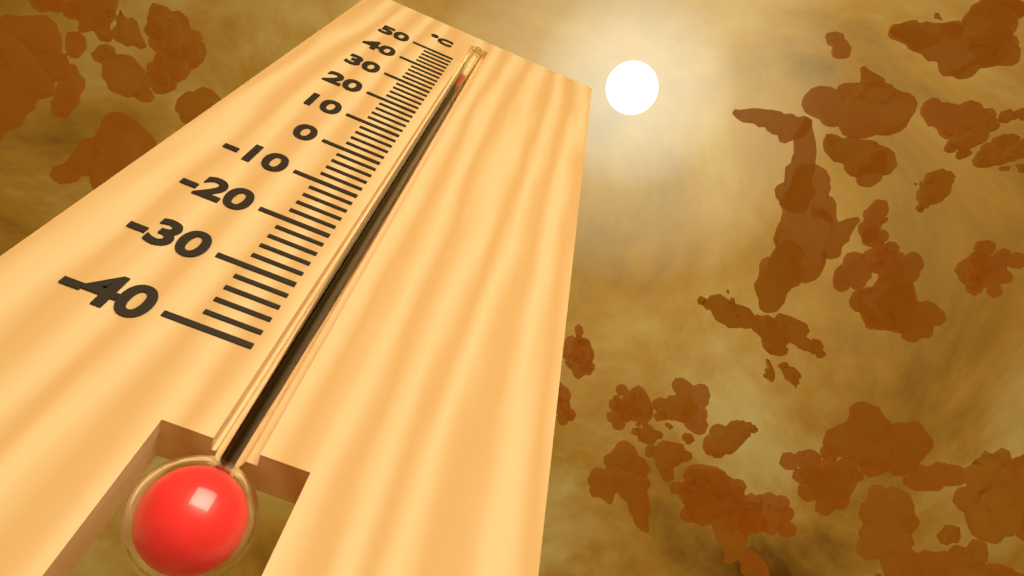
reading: 43 °C
